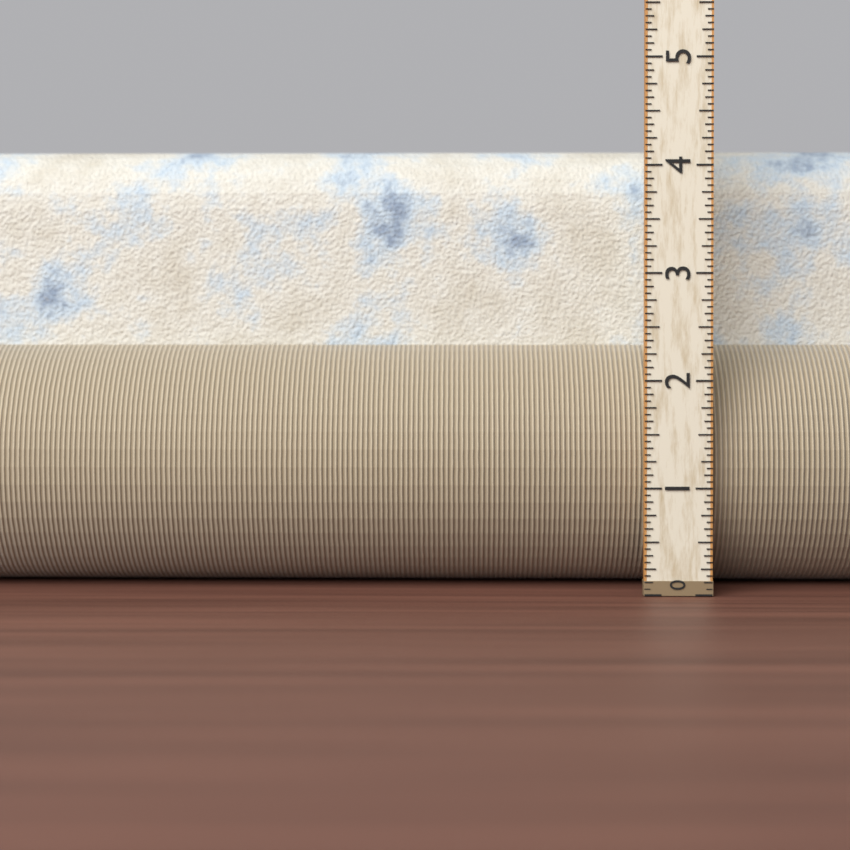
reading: 4.2500 (no unit)
